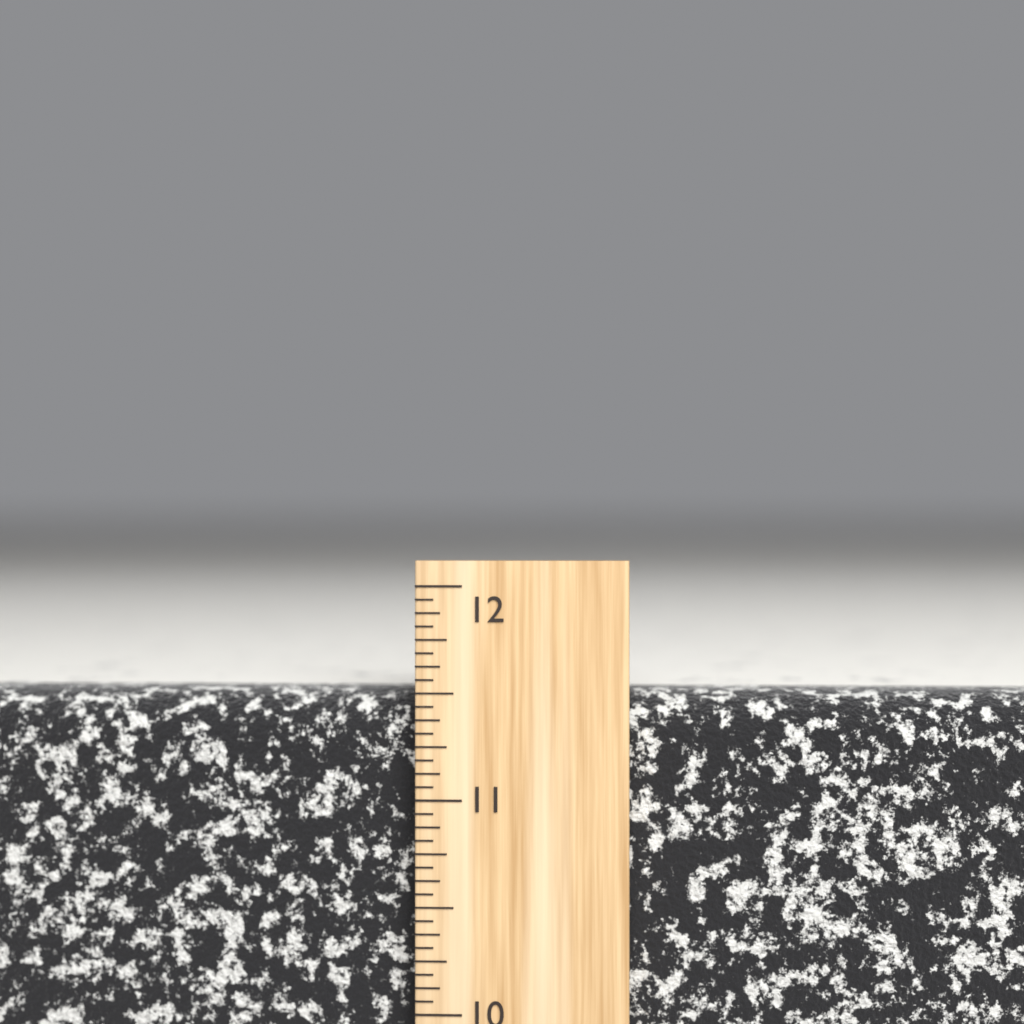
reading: 11.5000 inch
